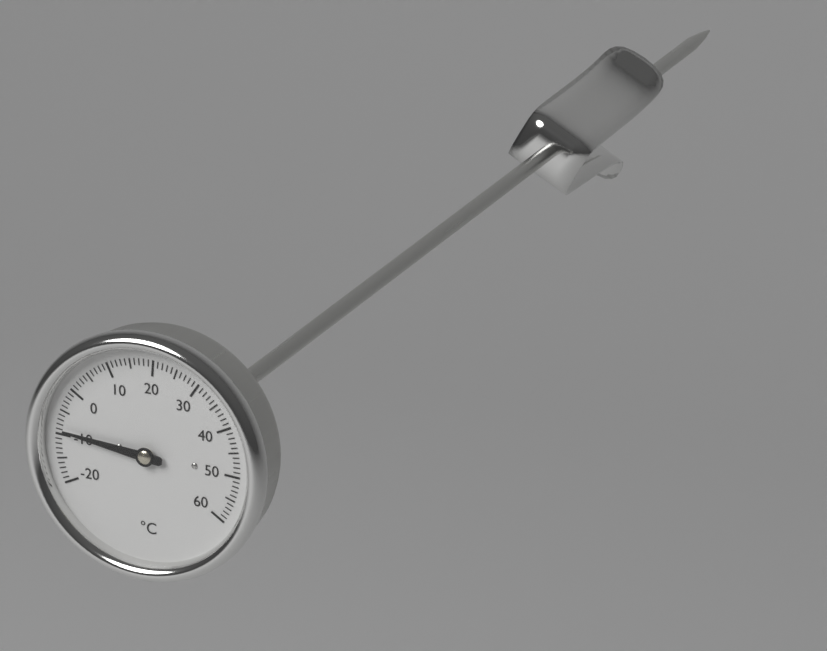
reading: -9 °C
